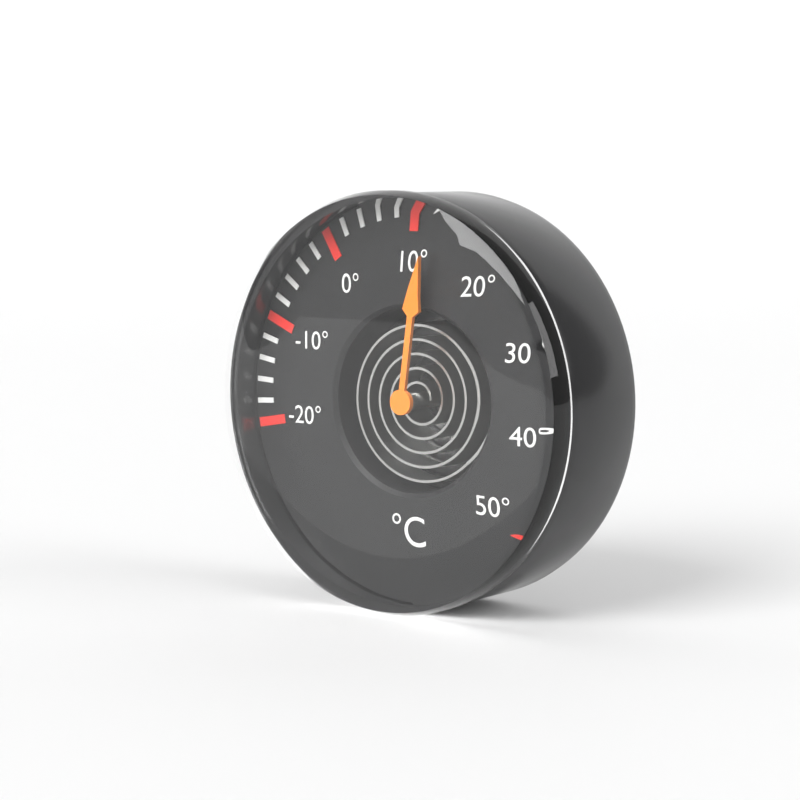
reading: 12 °C
